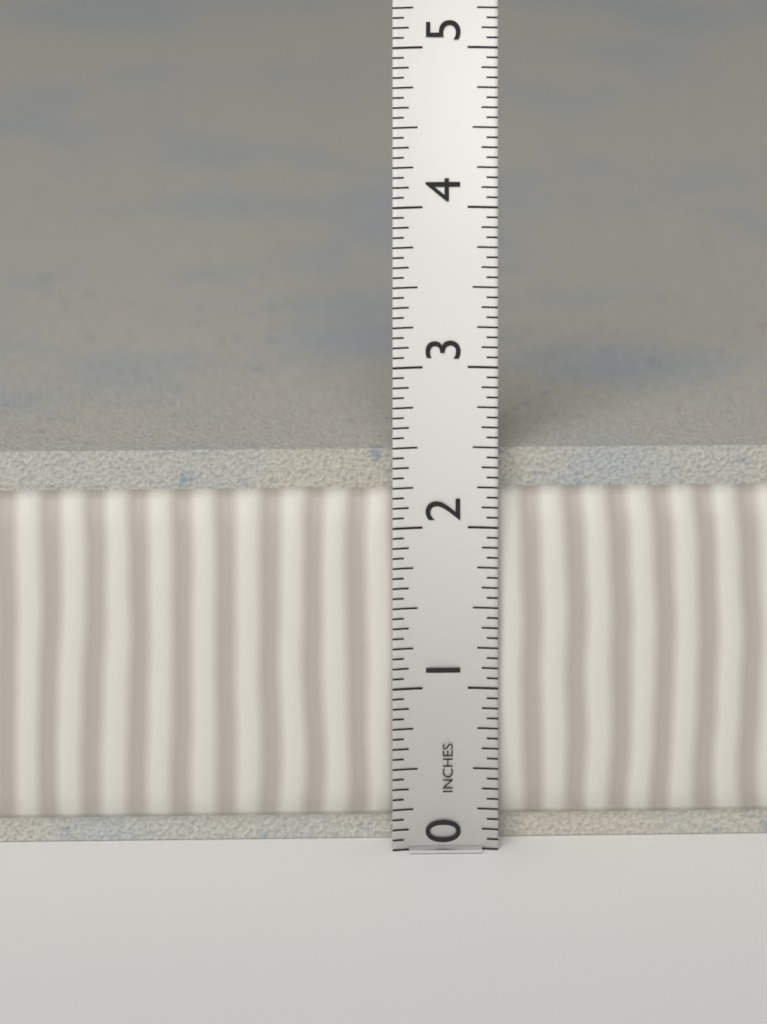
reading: 2.4375 in
